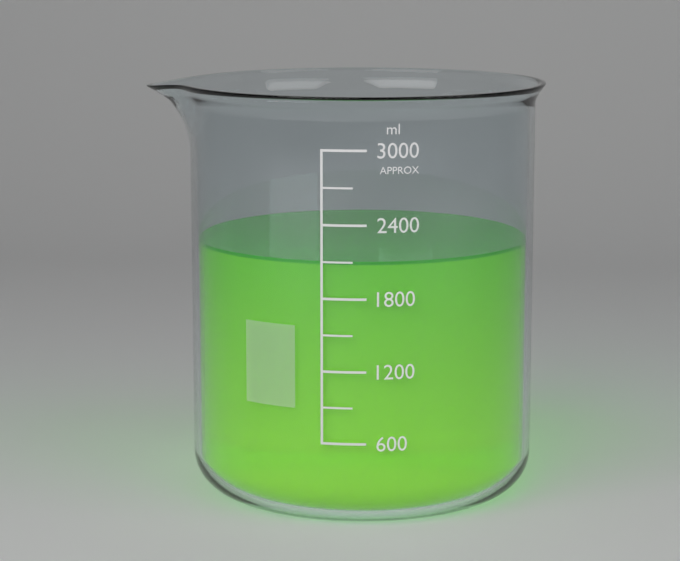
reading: 2100 ml
